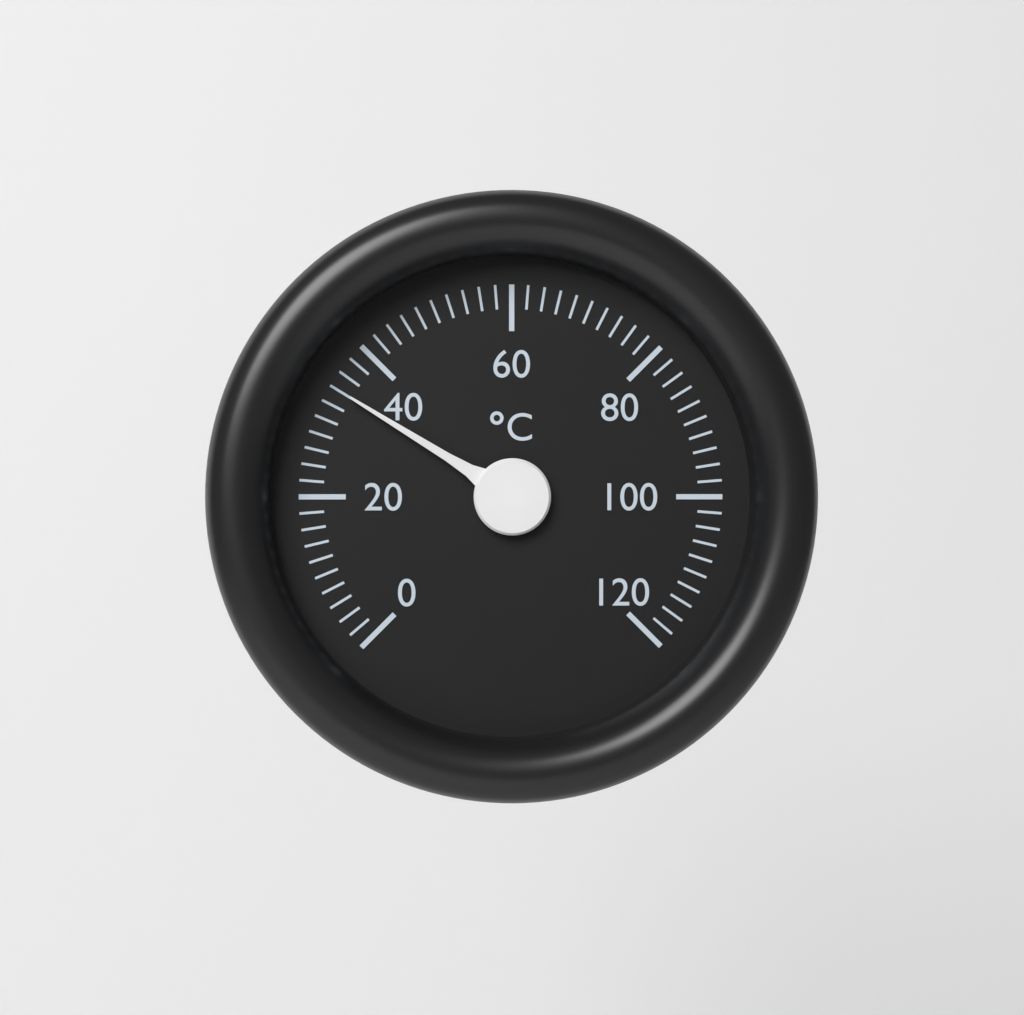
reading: 34 °C
